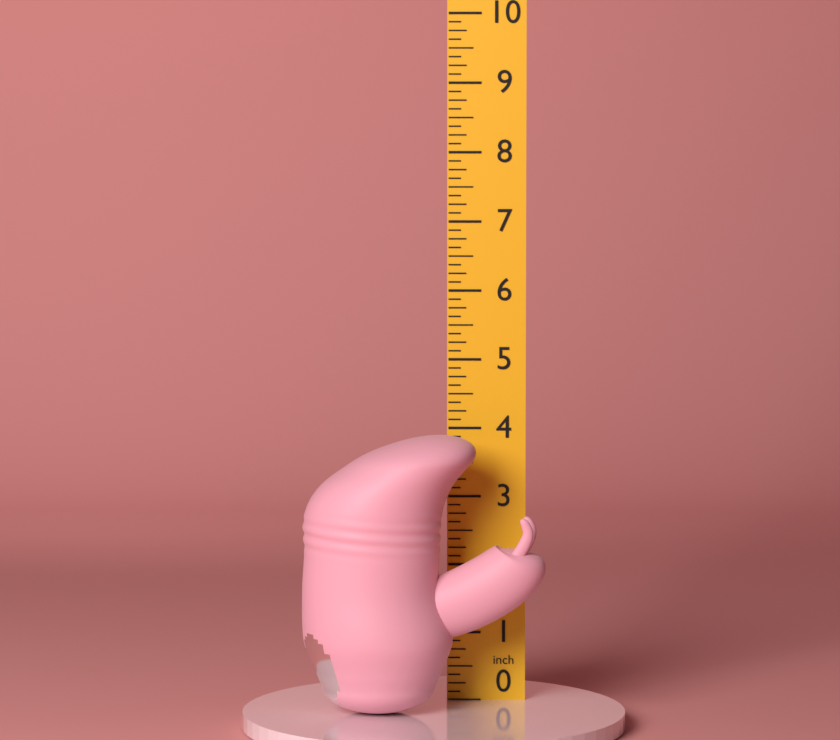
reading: 4.000 in
